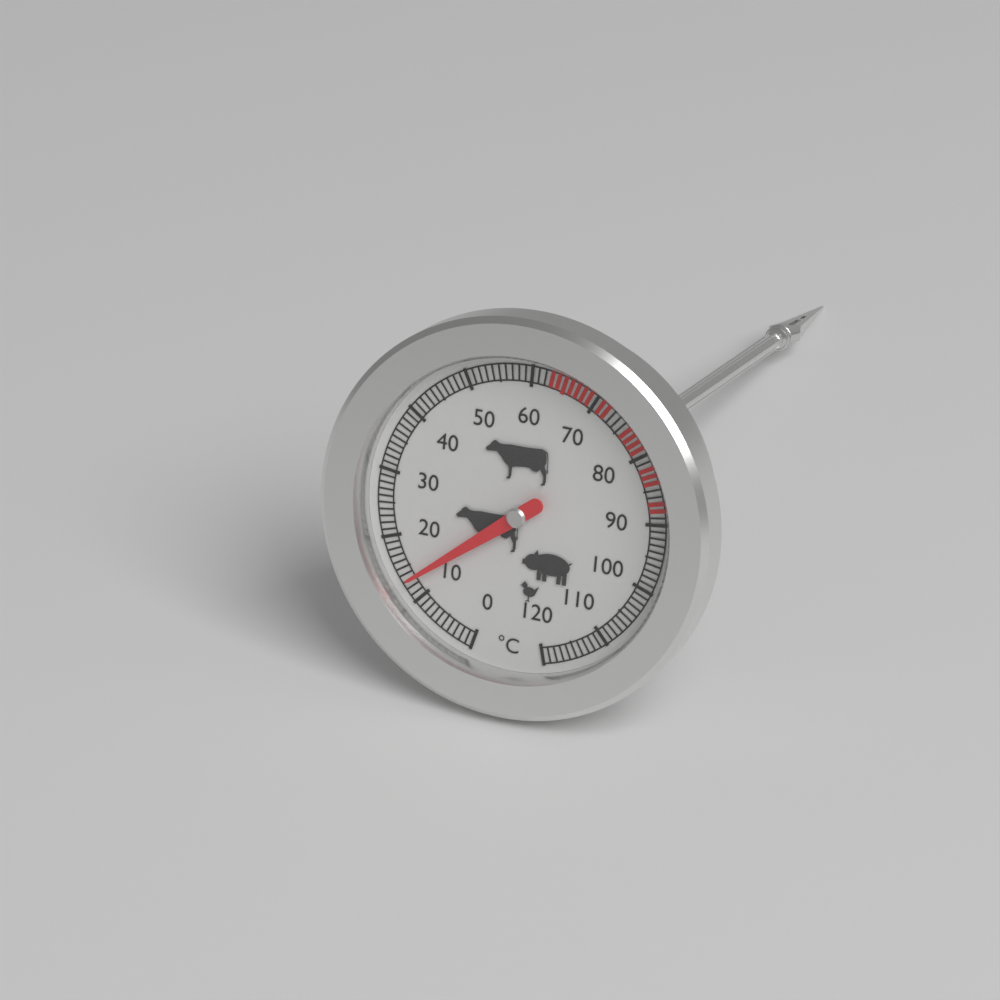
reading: 13 °C
